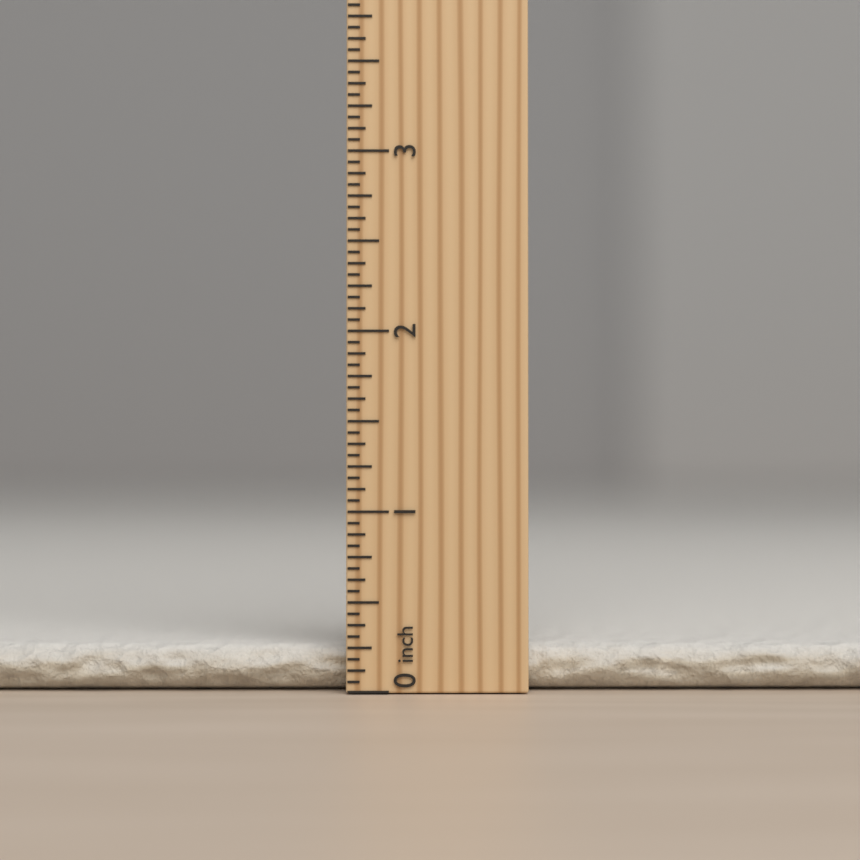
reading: 0.2500 inch
